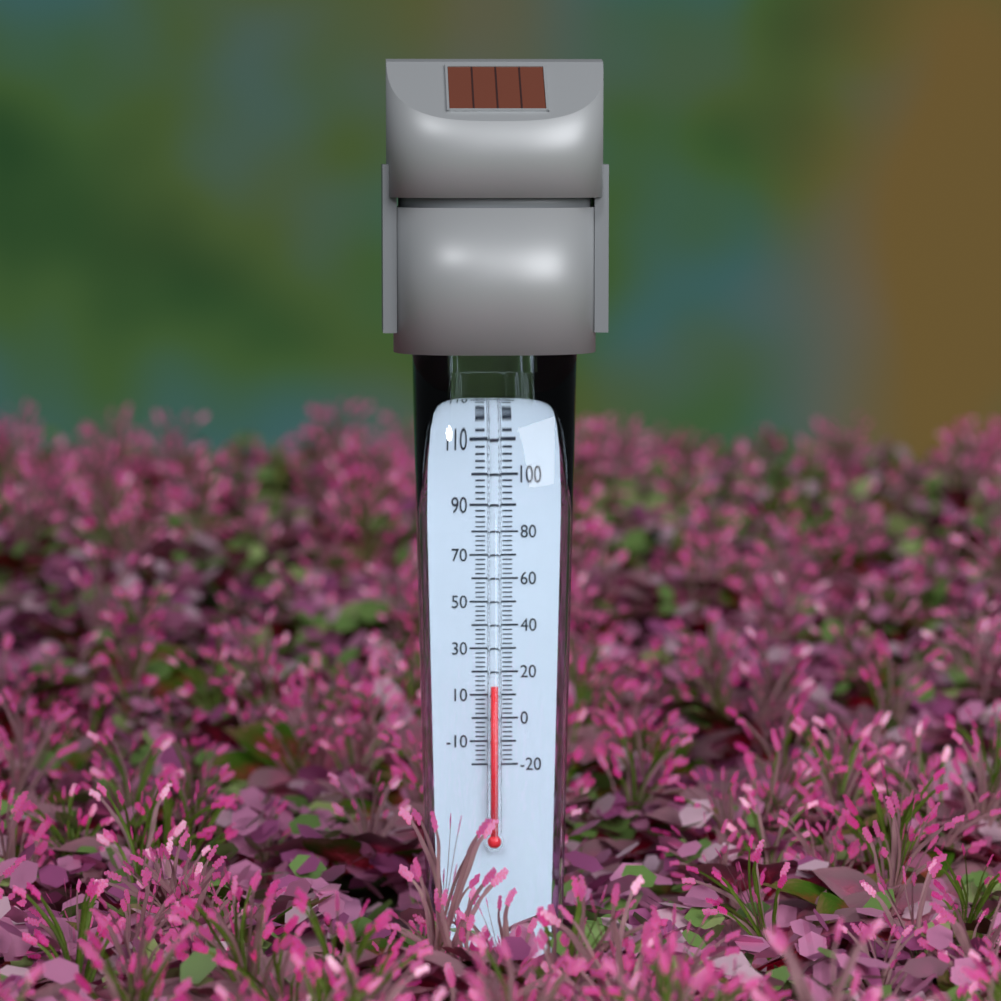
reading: 14 °F
